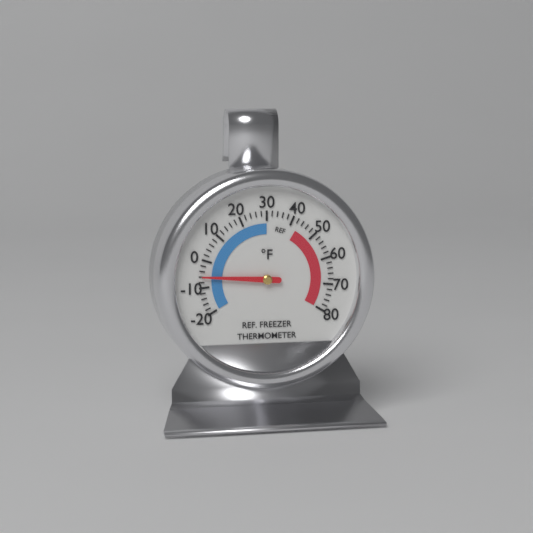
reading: -6 °F
